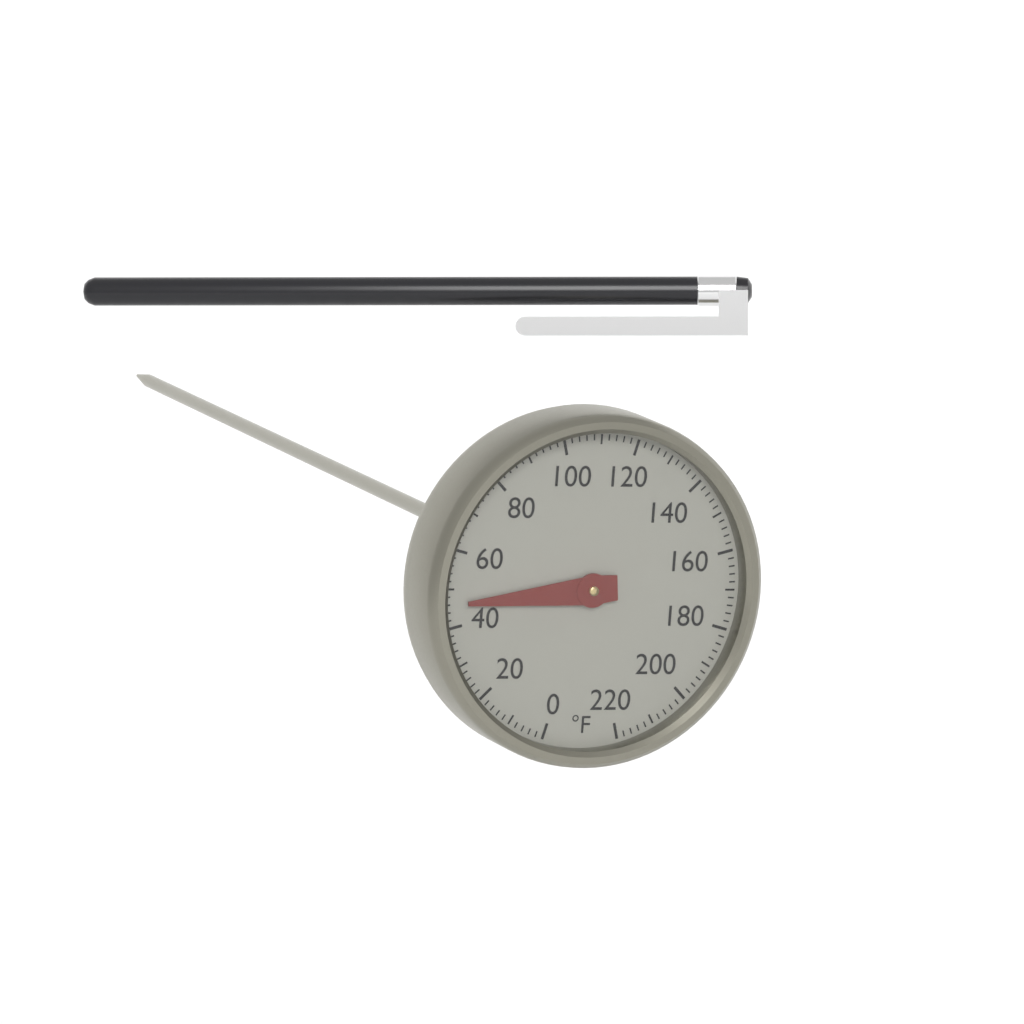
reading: 46 °F
